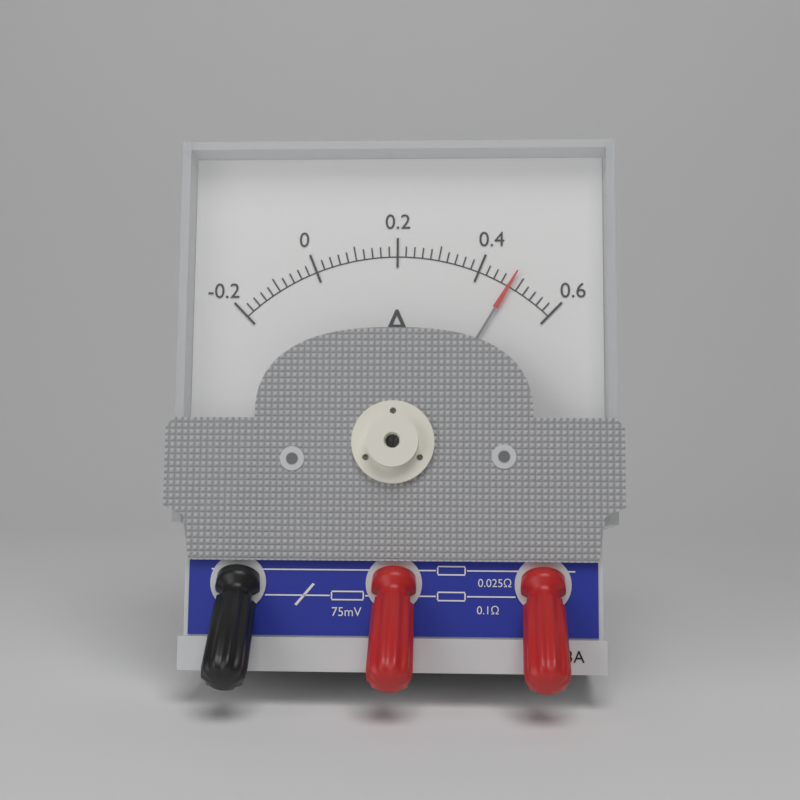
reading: 0.48 A
